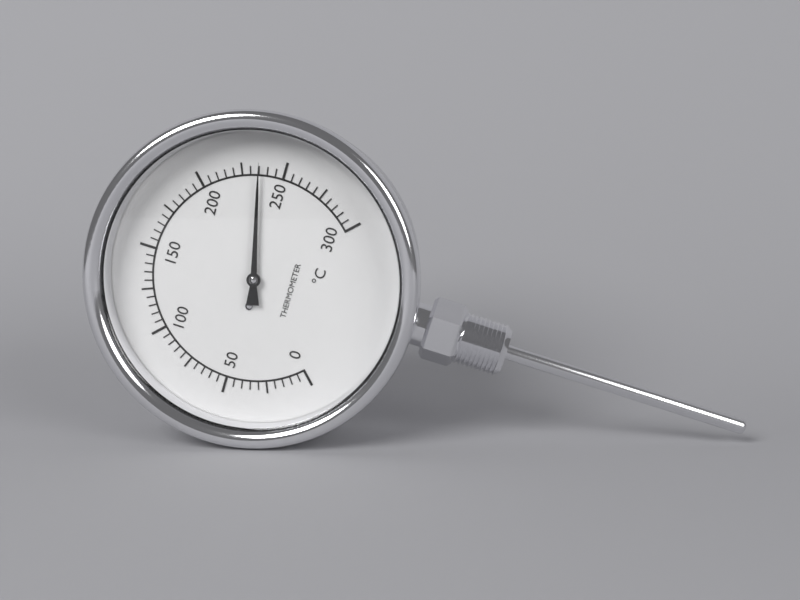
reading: 235 °C
